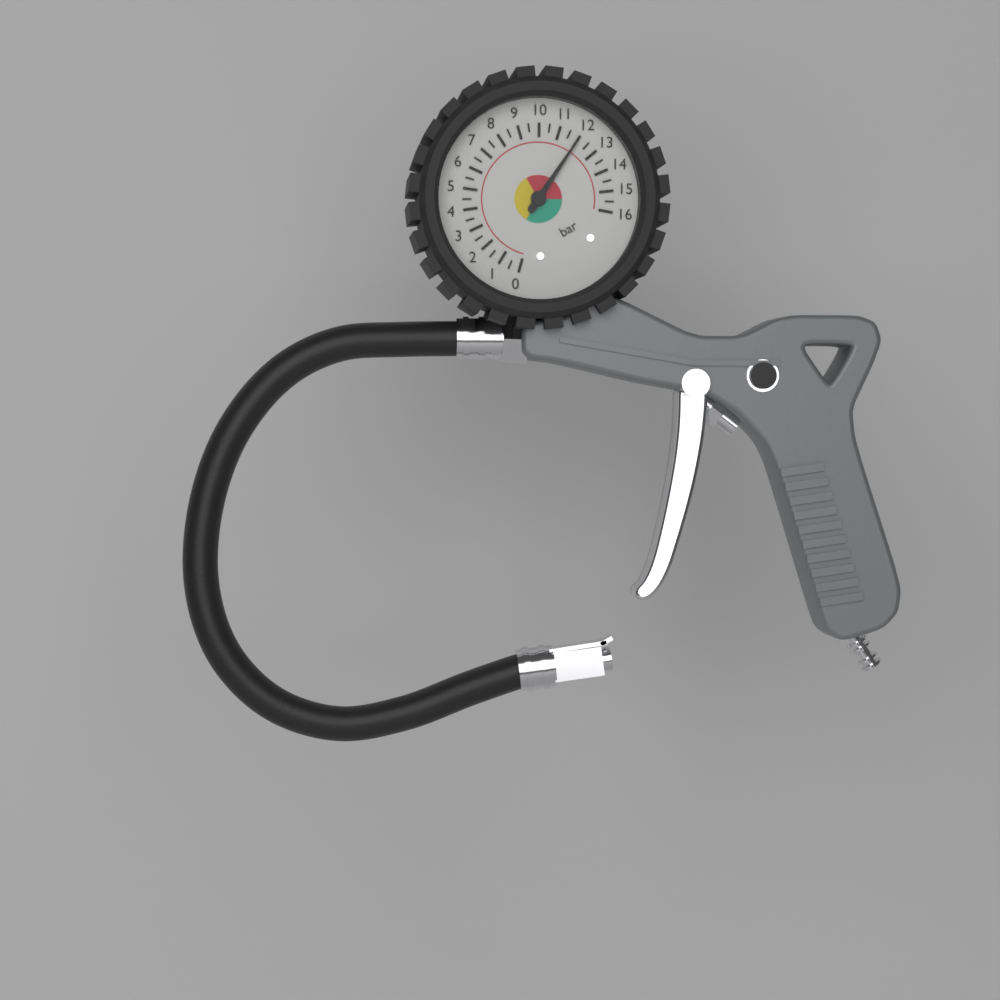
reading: 12.0 bar
